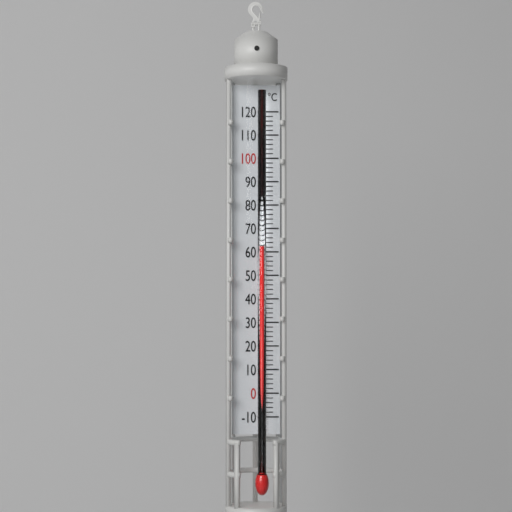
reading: 62 °C
